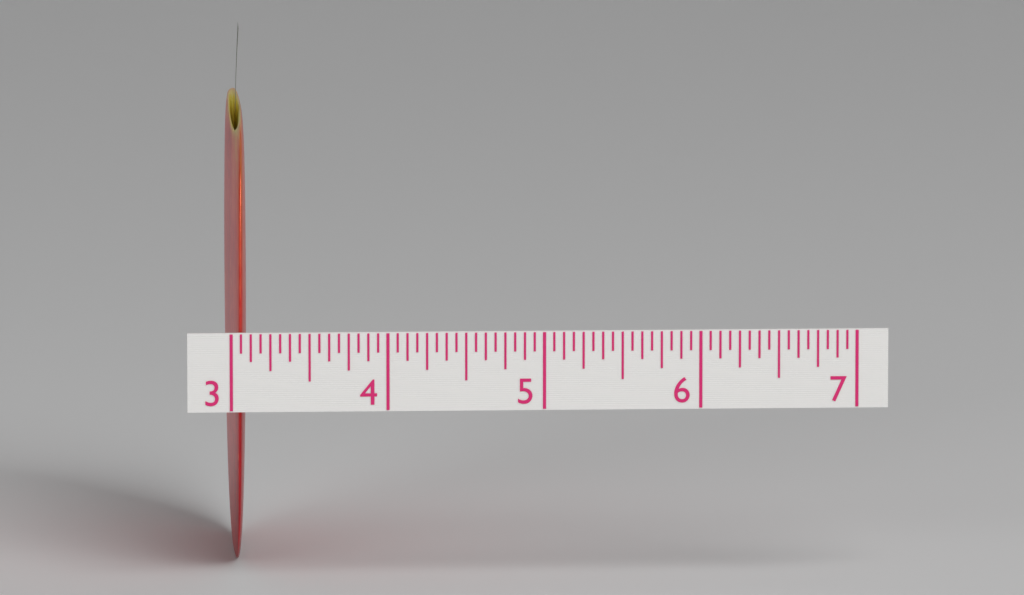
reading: 3.1250 (no unit)
